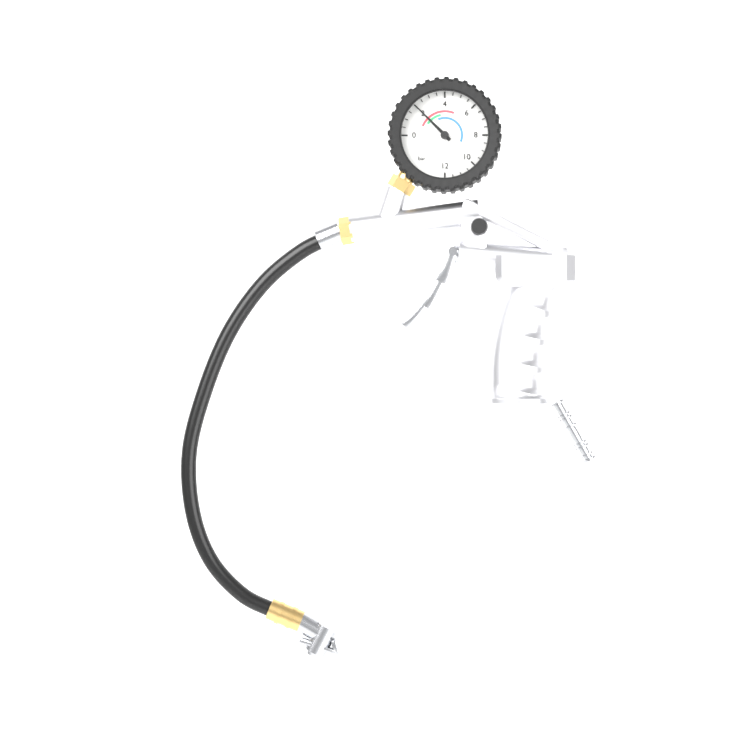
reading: 2.0 bar
